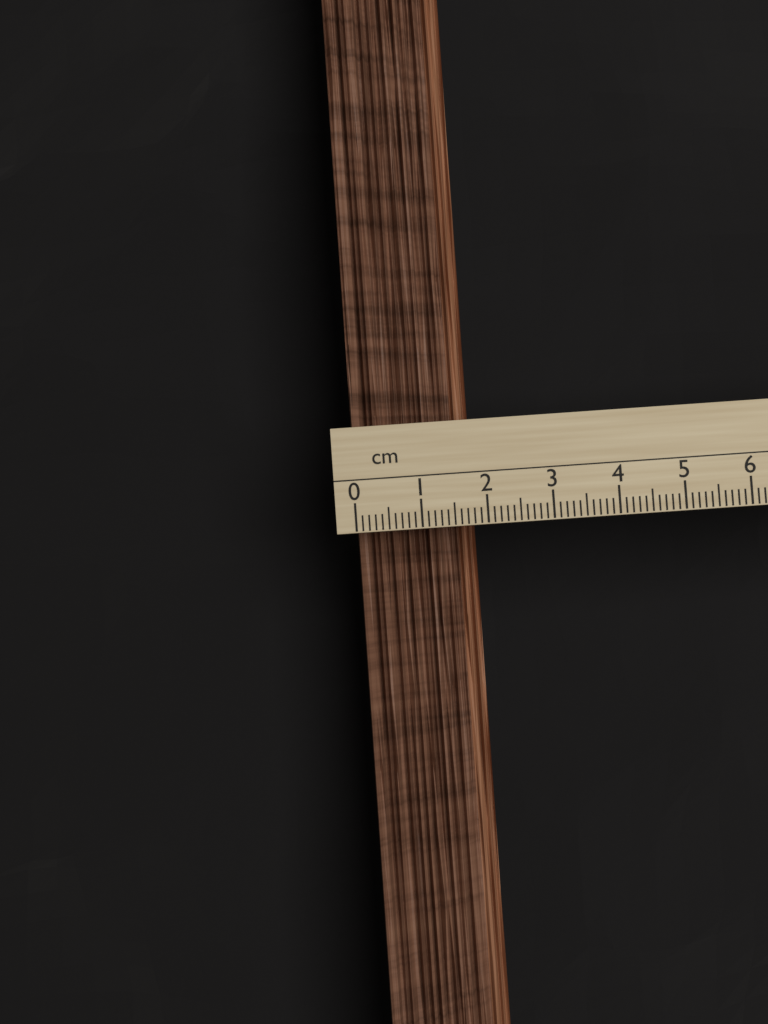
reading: 1.9 cm
